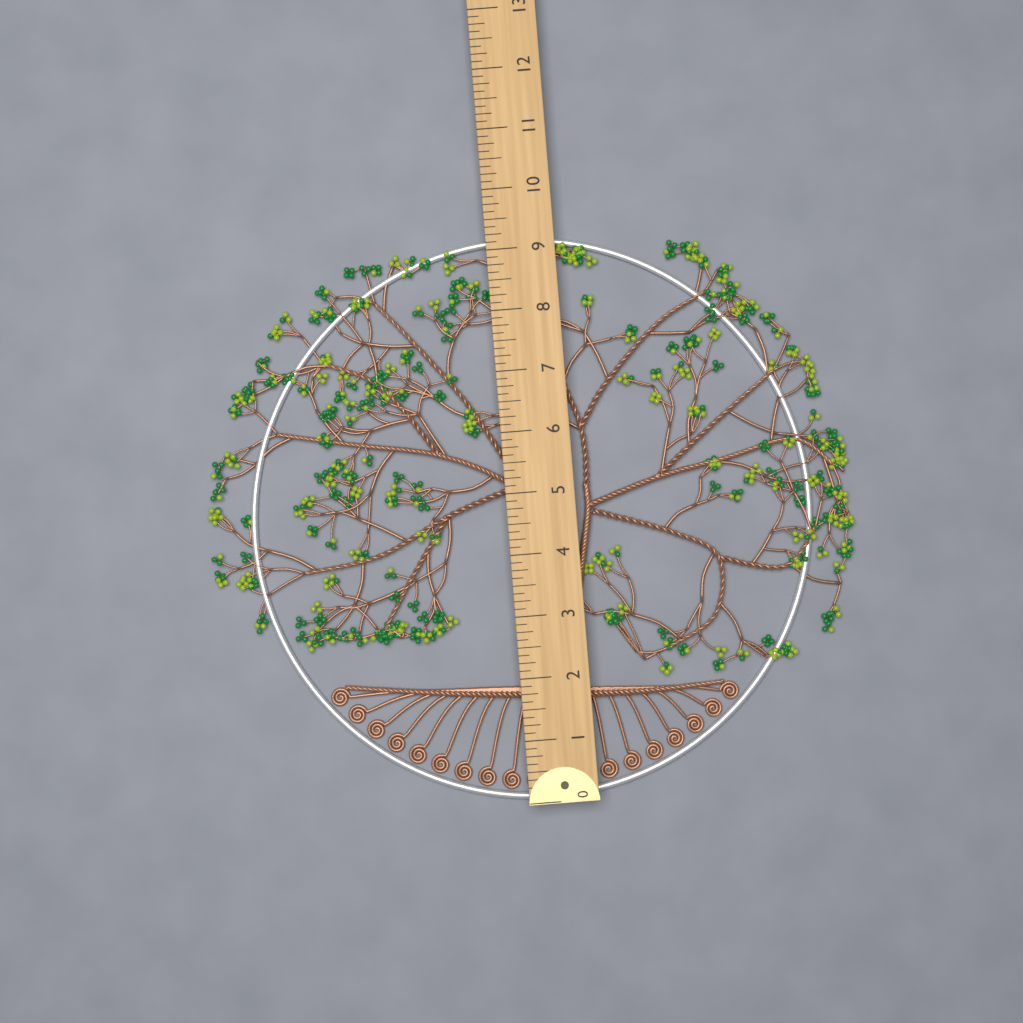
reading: 9.250 (no unit)
